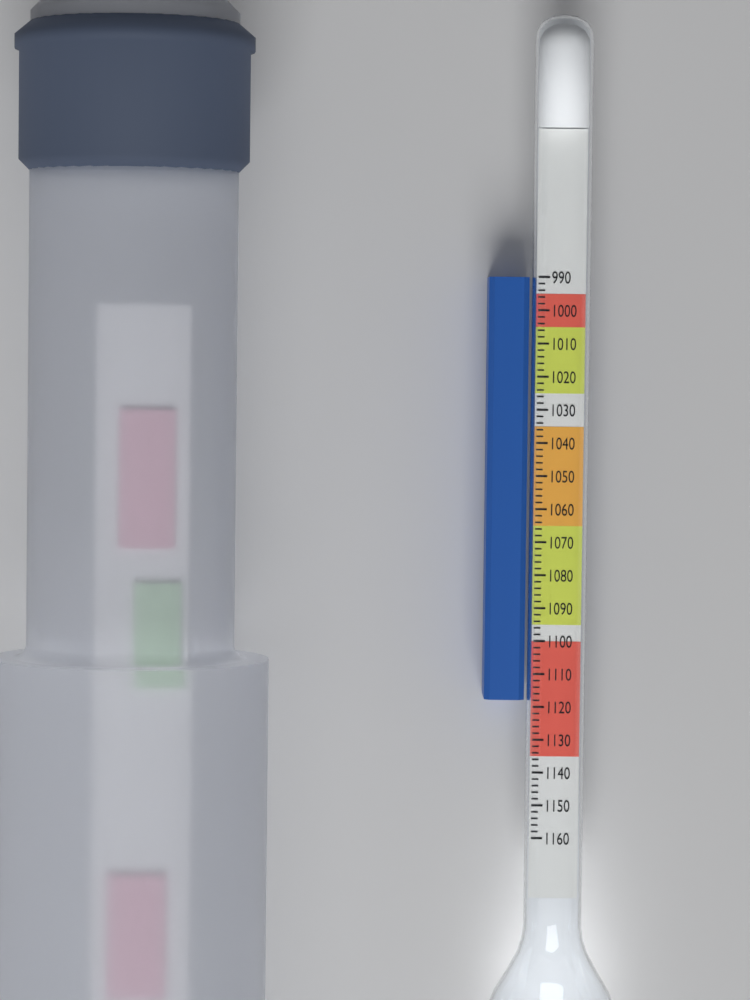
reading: 1118 (no unit)
